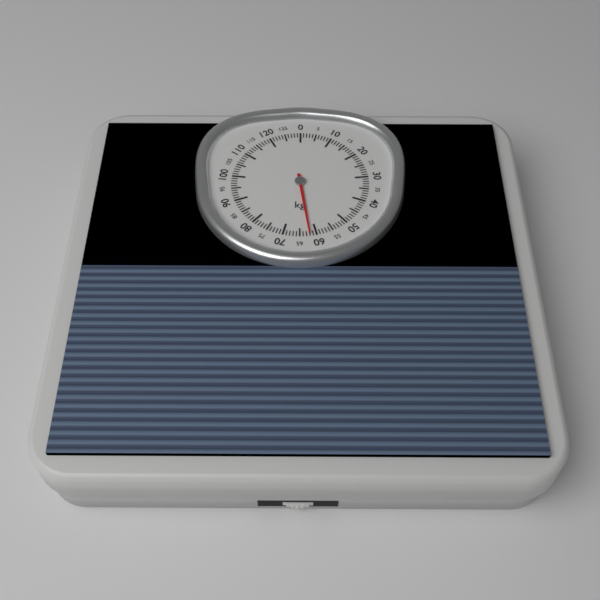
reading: 62 kg
